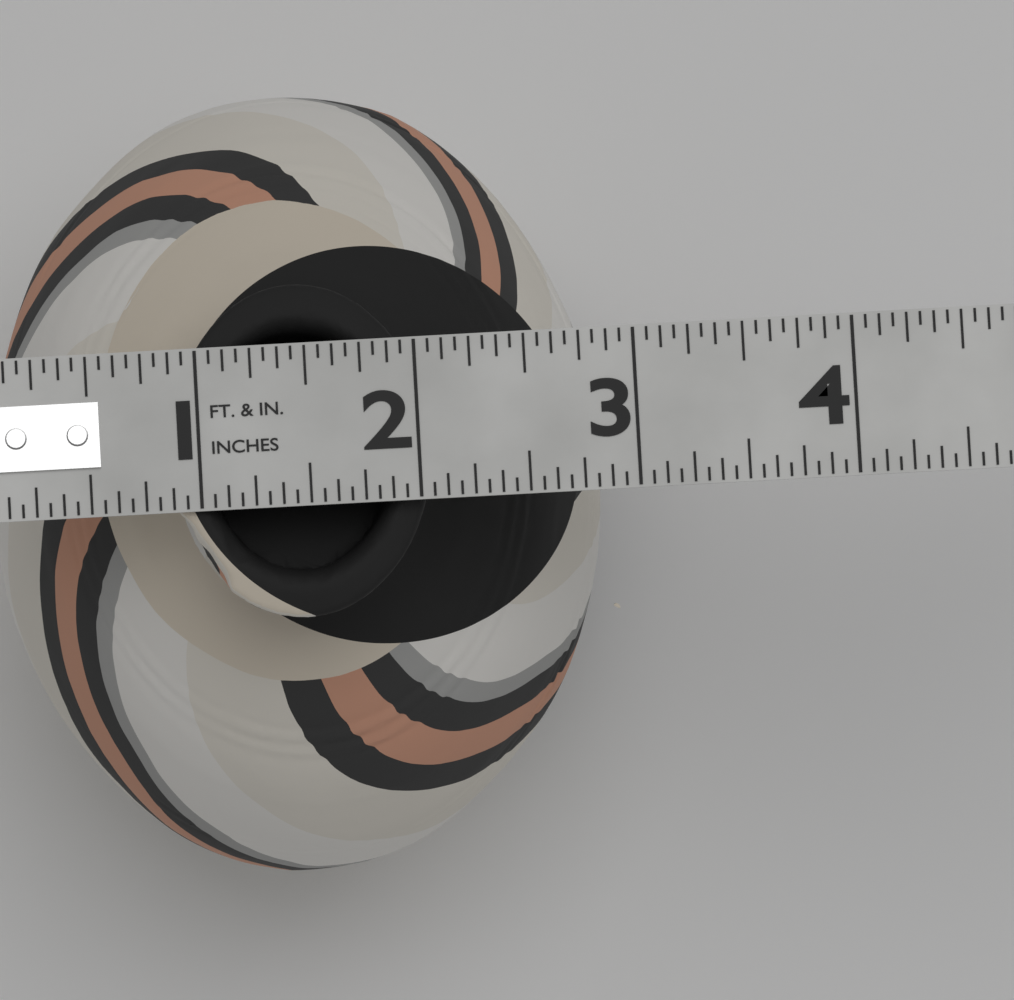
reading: 2.8750 in
